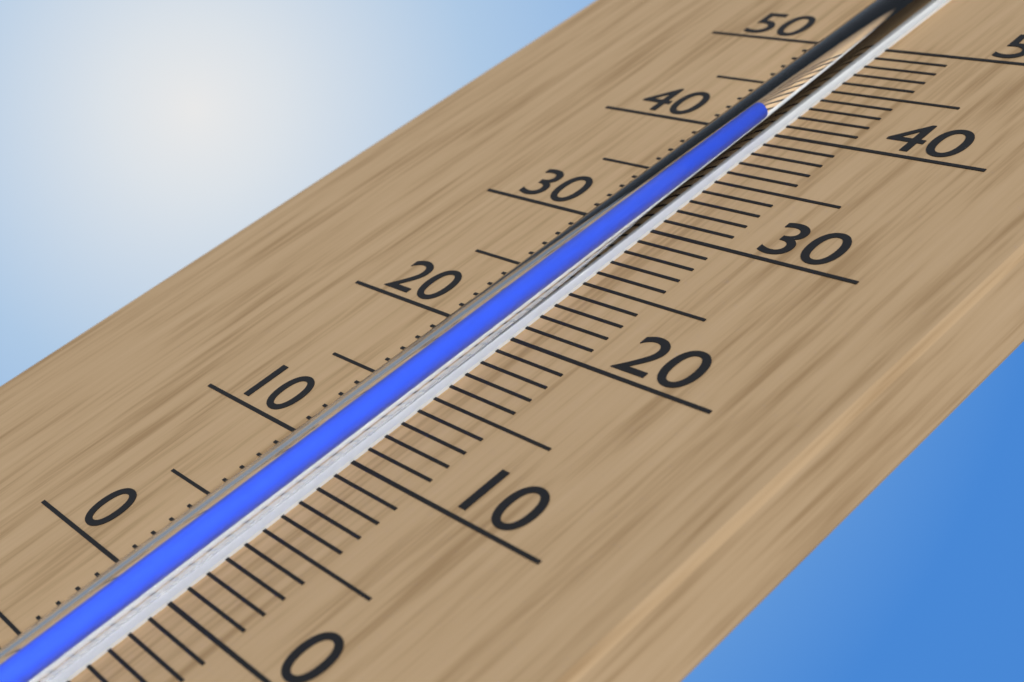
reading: 40 (no unit)
